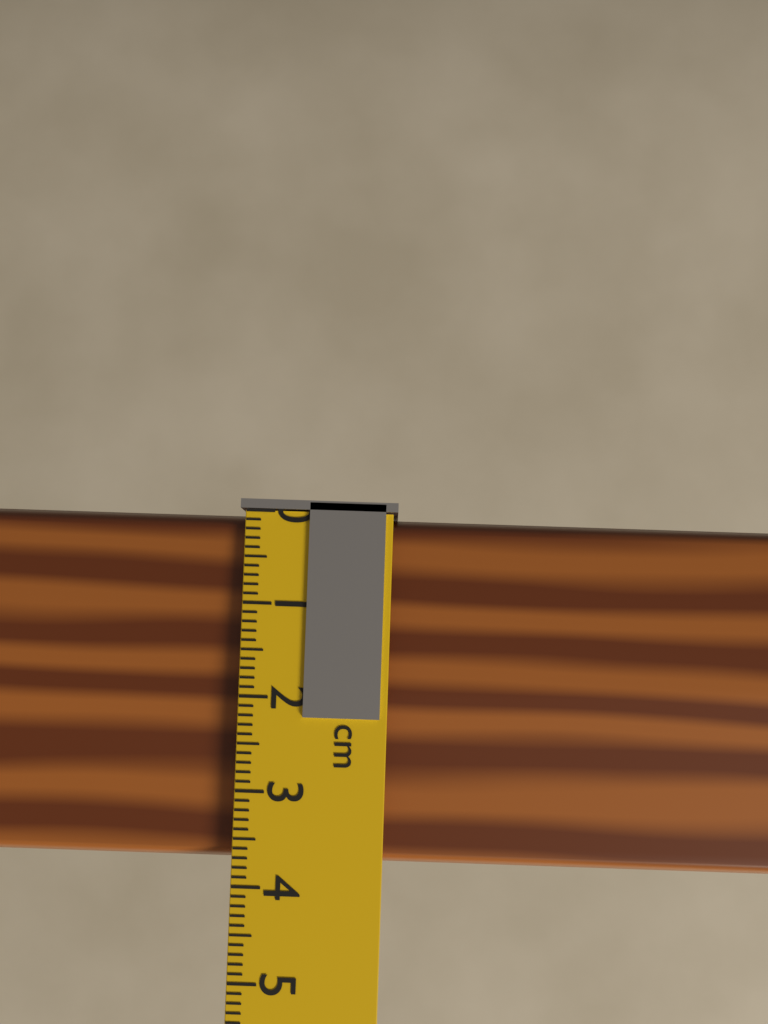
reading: 3.8 cm
